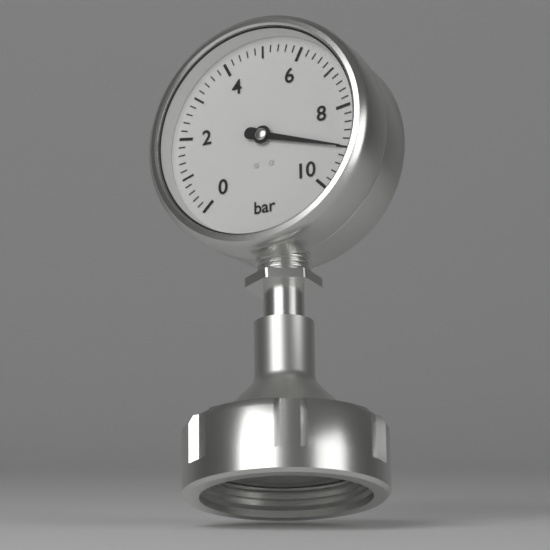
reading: 9.0 bar
